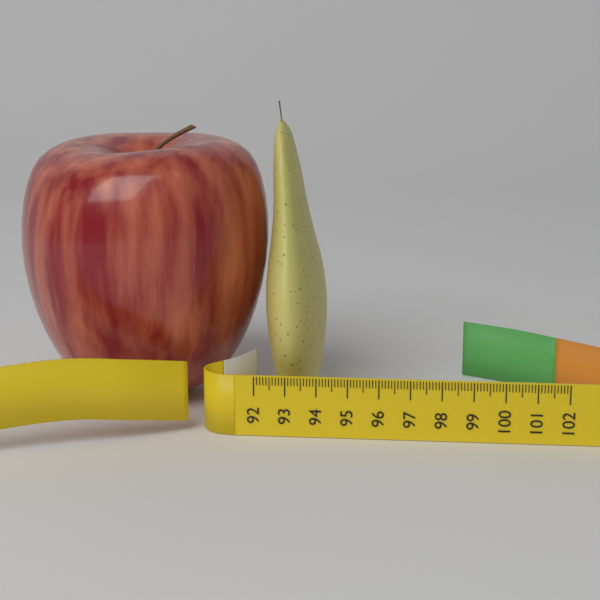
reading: 94.0 (no unit)
